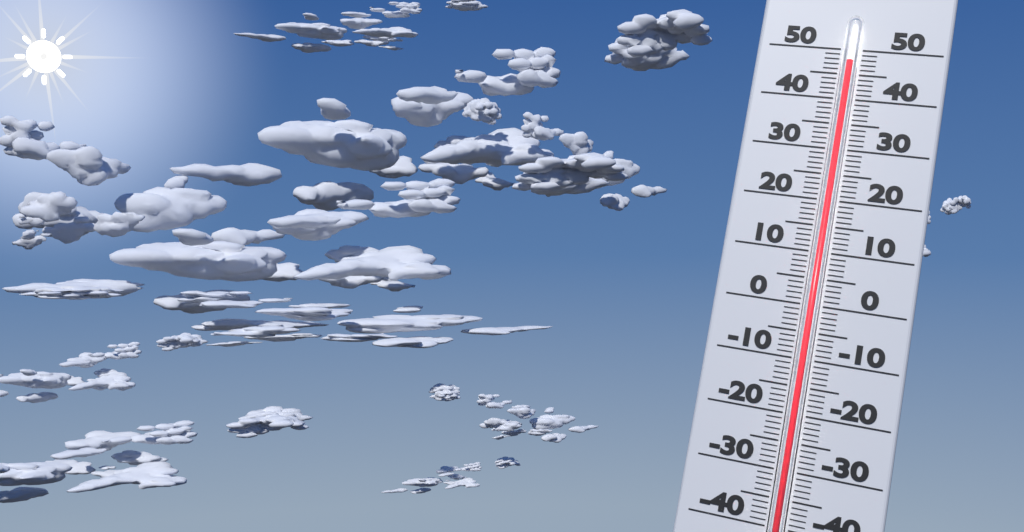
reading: 47 (no unit)
